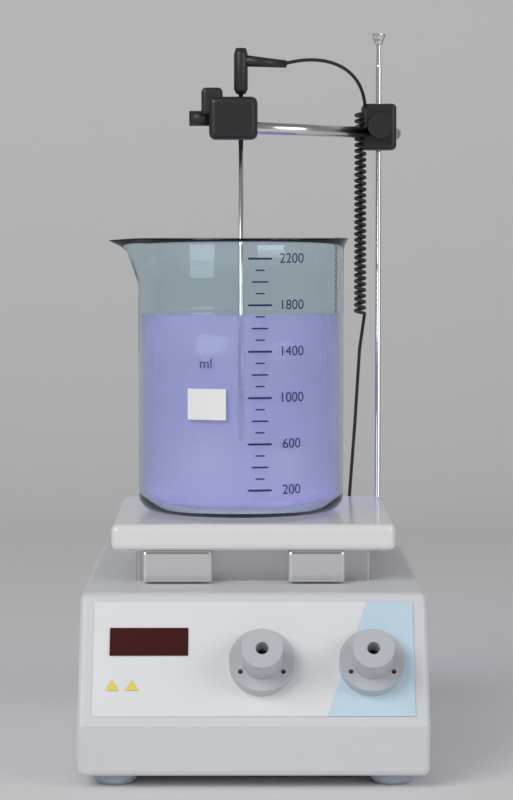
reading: 1700 ml
